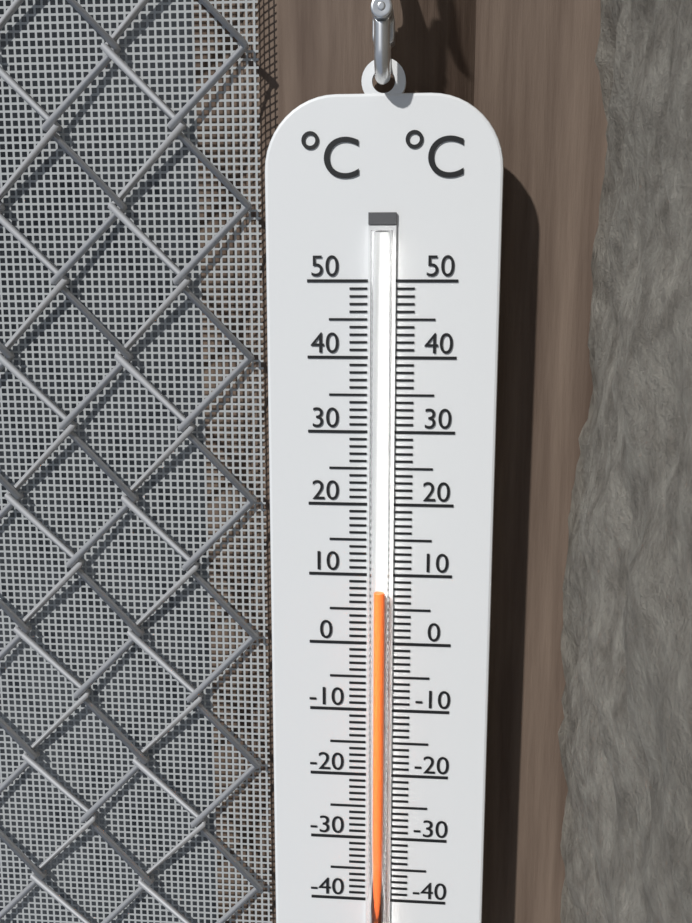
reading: 8 °C
